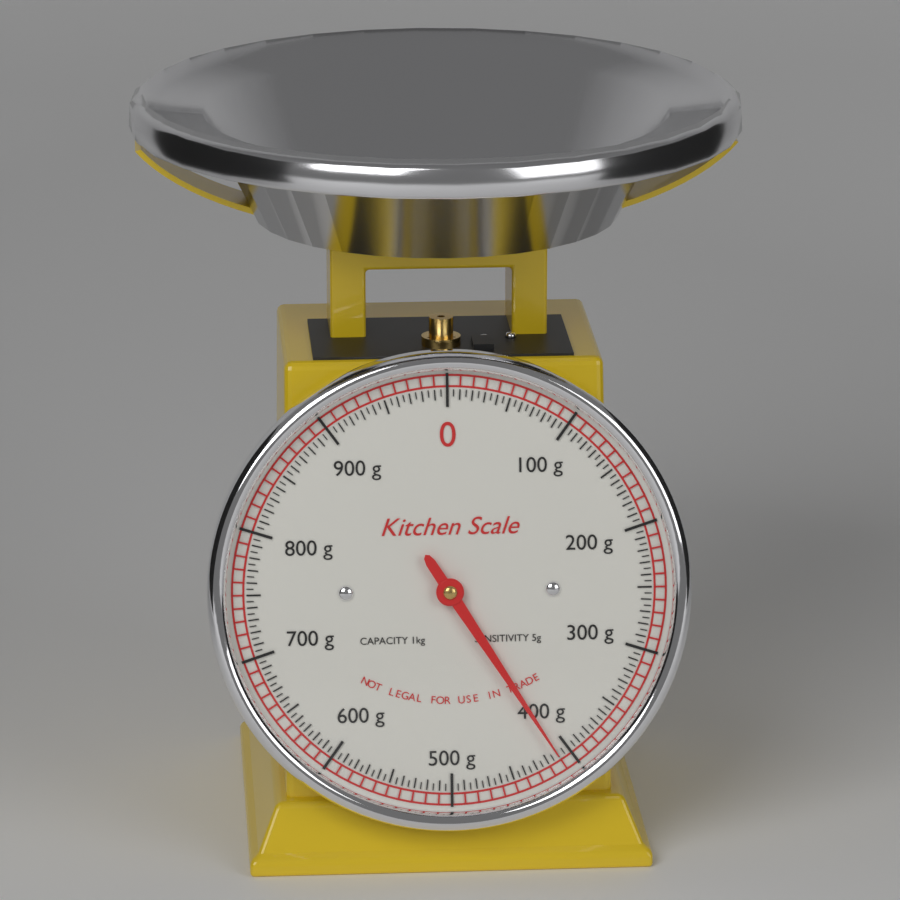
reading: 410 g
